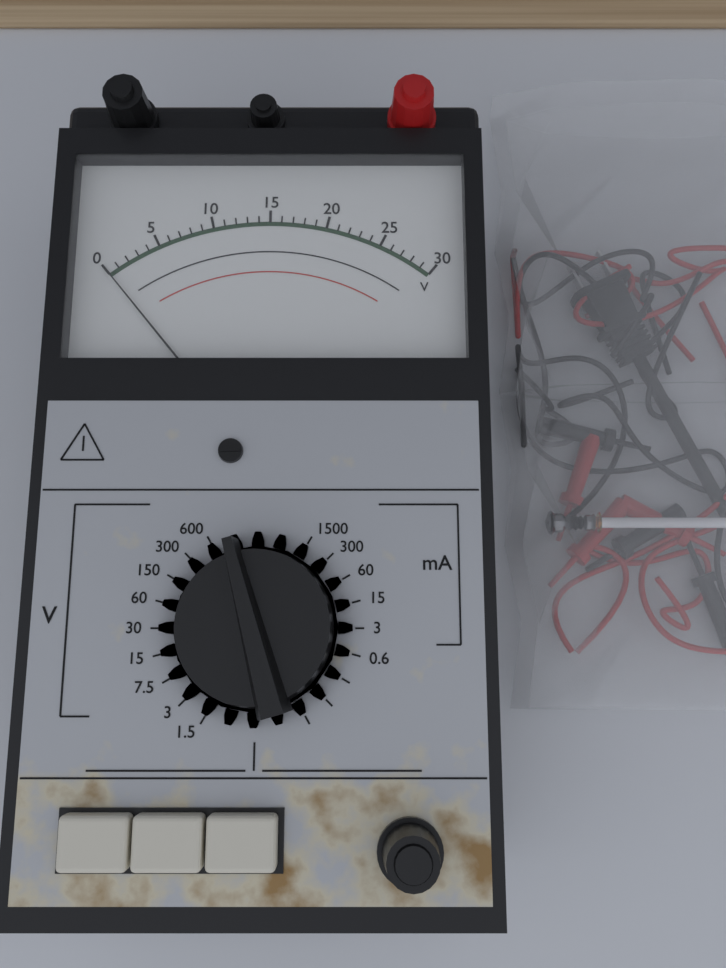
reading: 0 V
